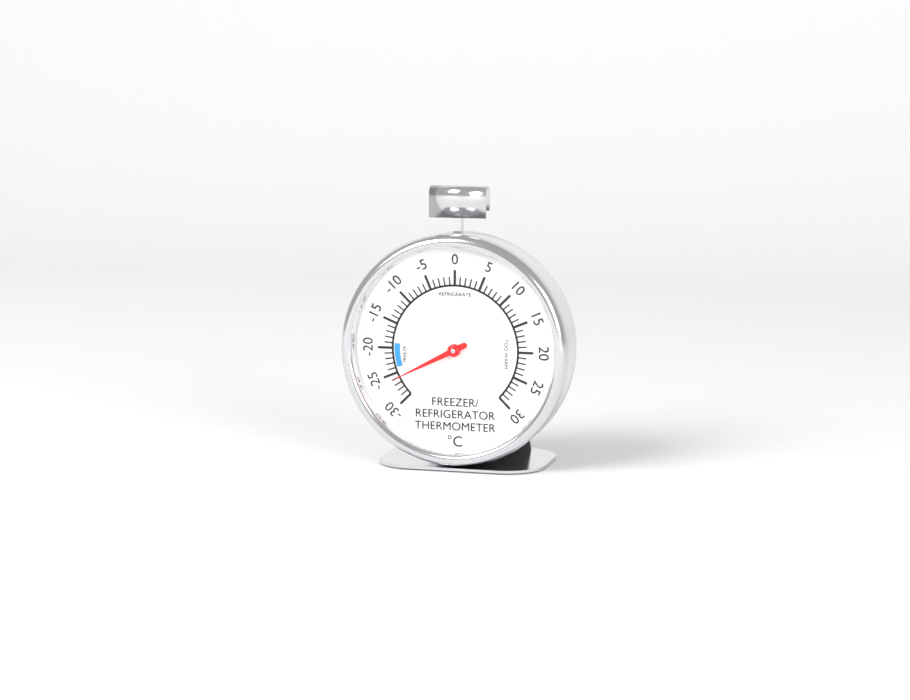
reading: -26 °C
